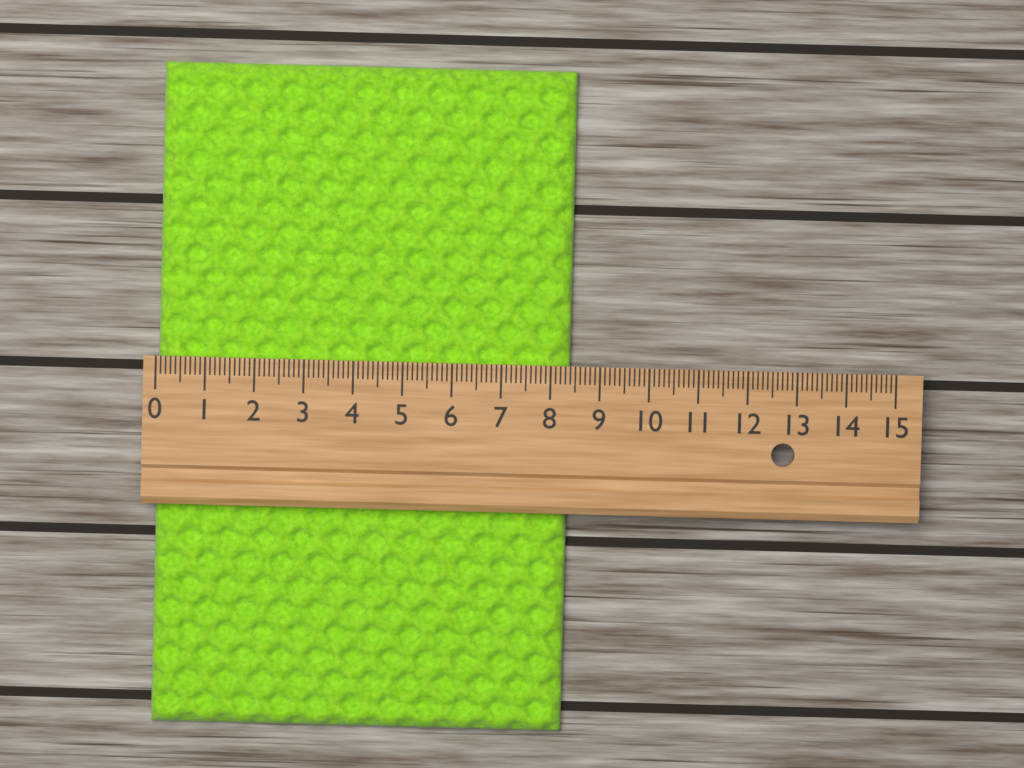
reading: 8.4 (no unit)
